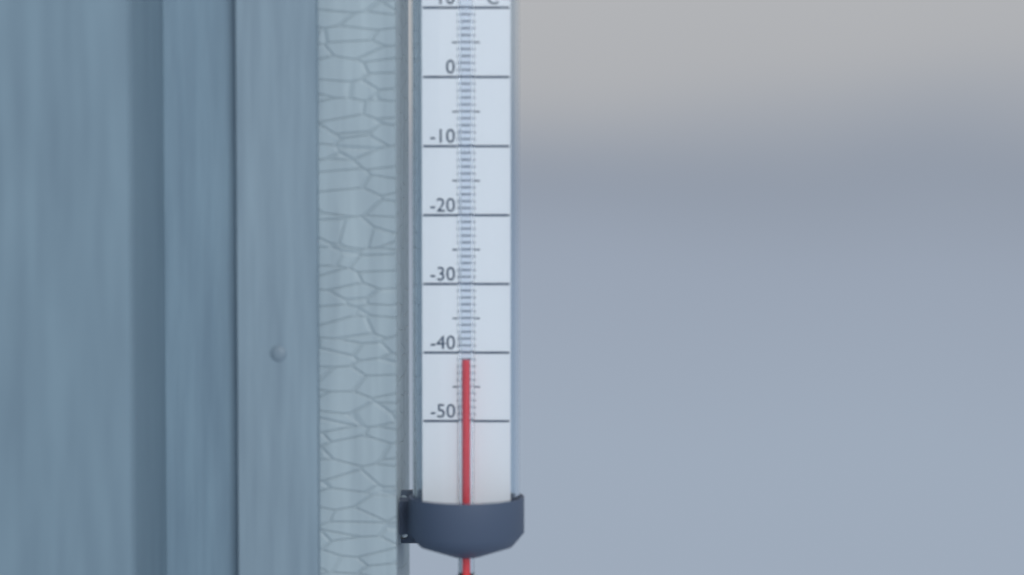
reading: -41 °C
